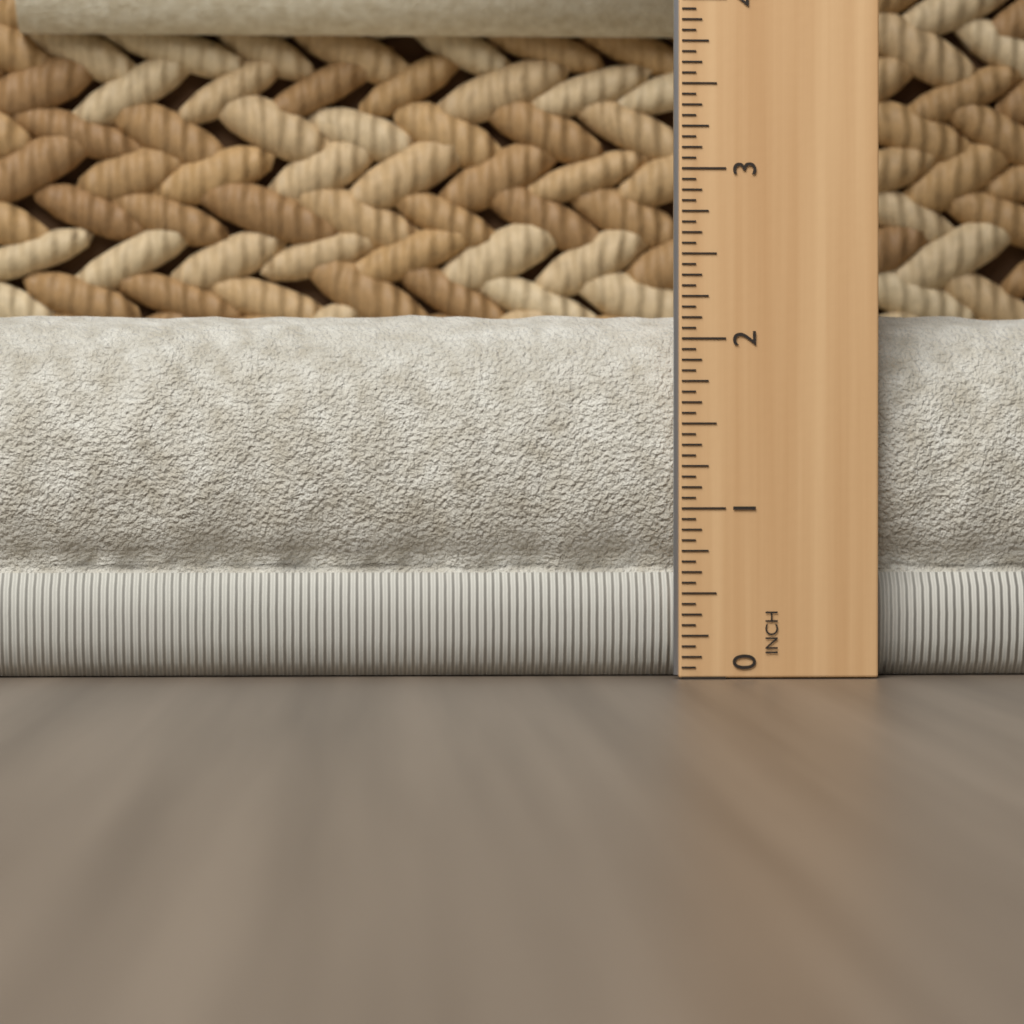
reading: 2.1875 in
